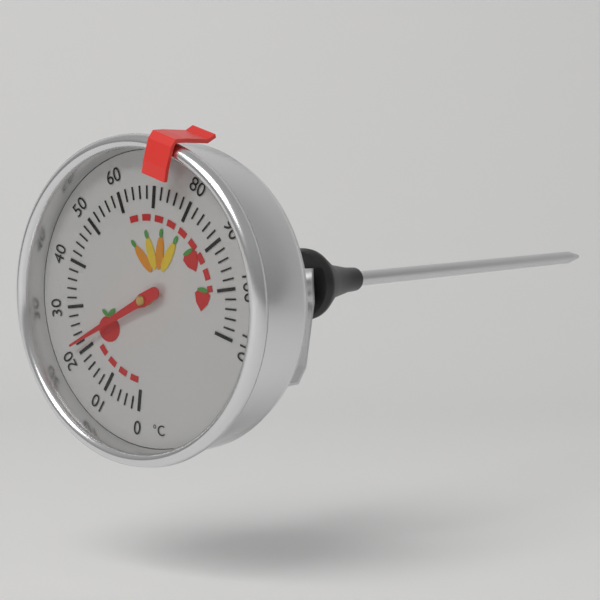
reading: 22 °C
